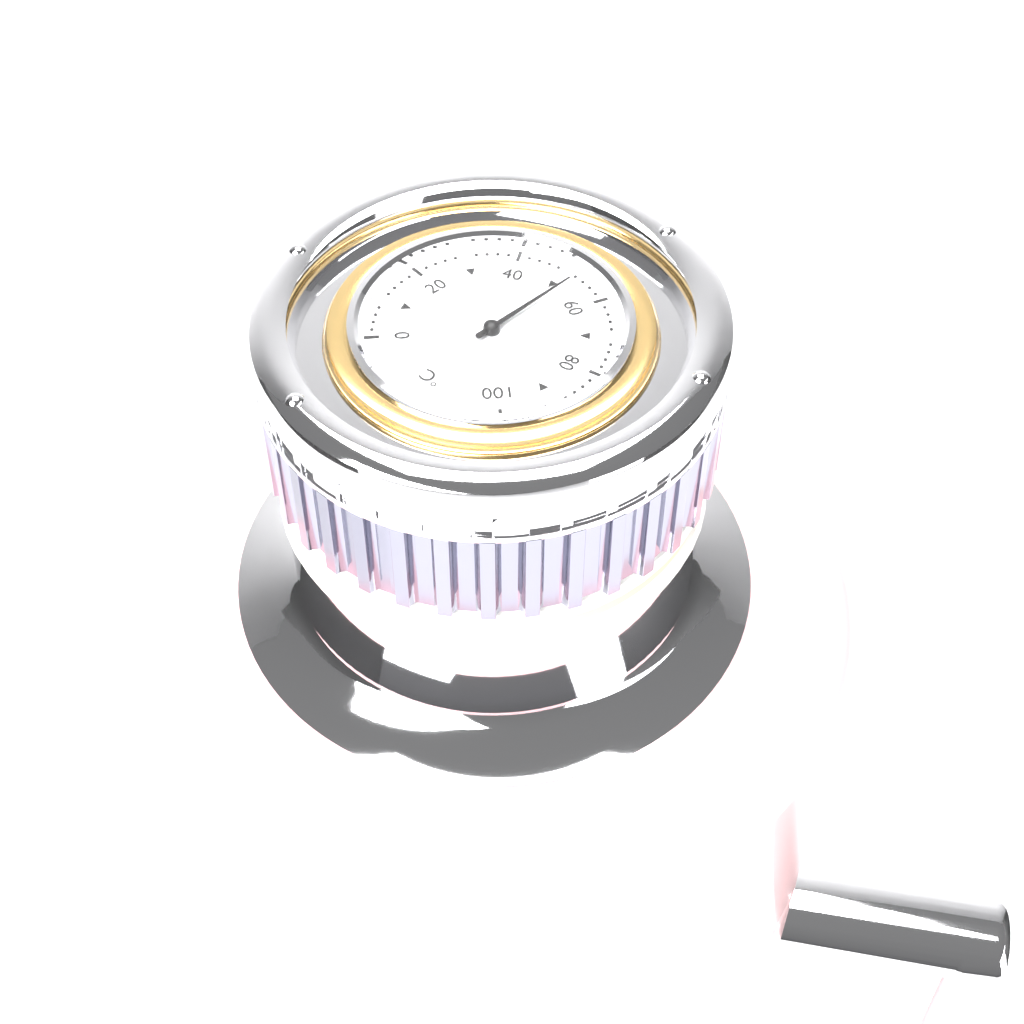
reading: 52 °C
